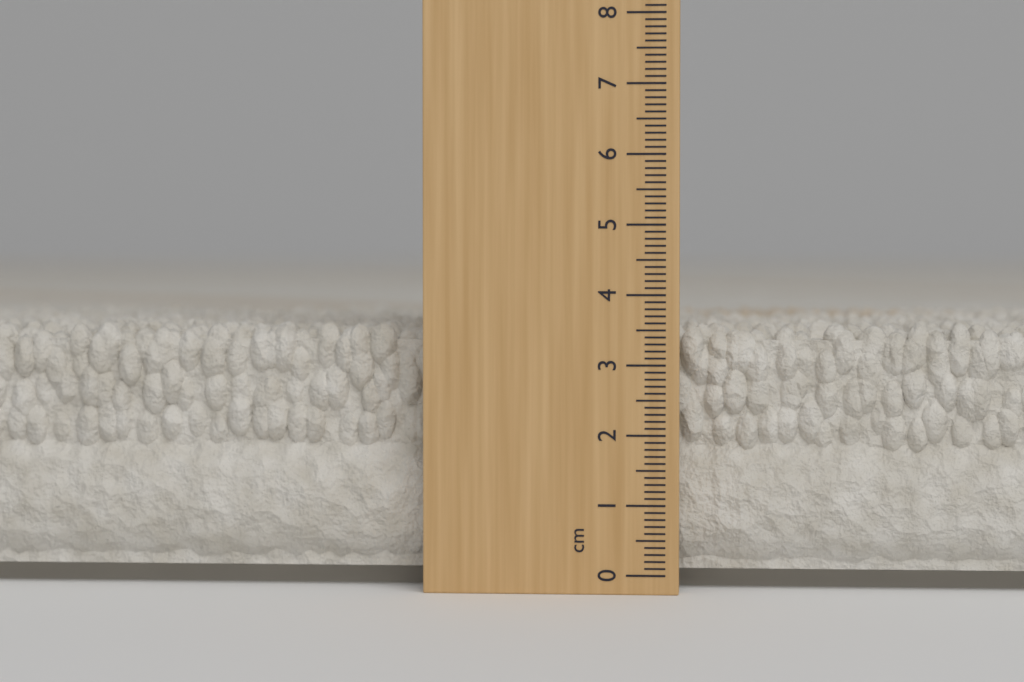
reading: 3.6 cm
